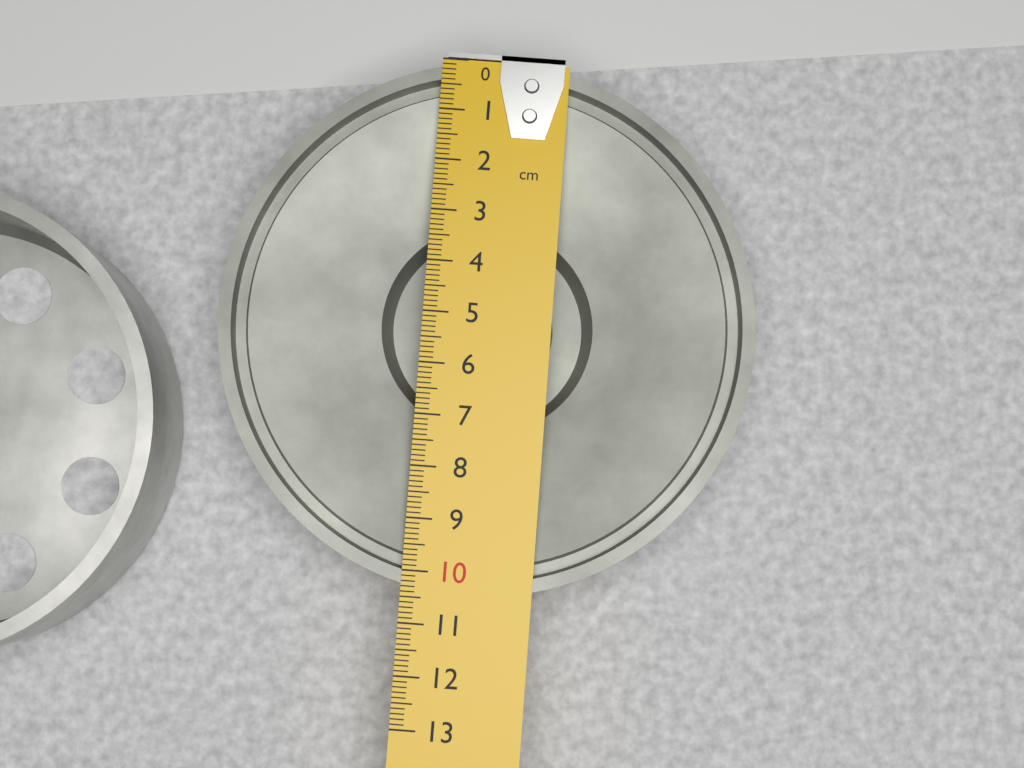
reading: 10.4 cm
